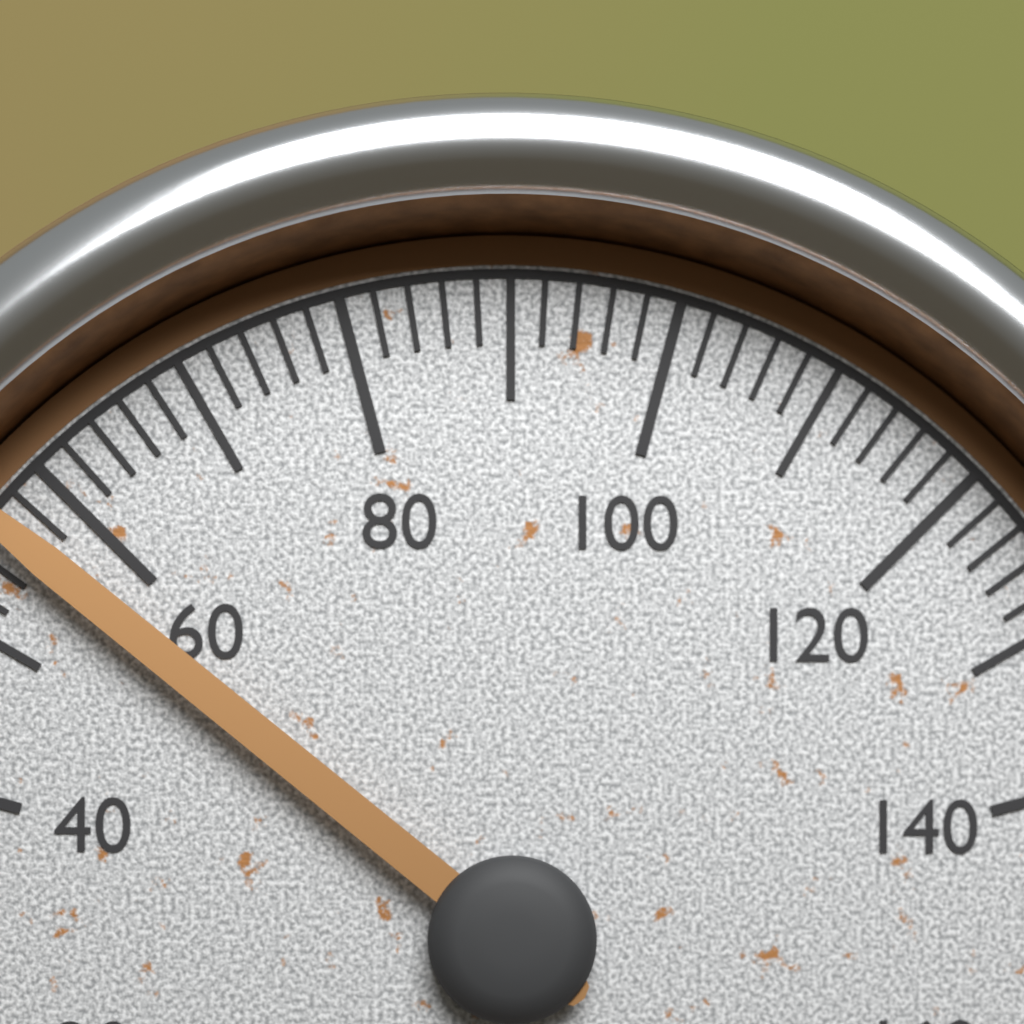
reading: 56 (no unit)
